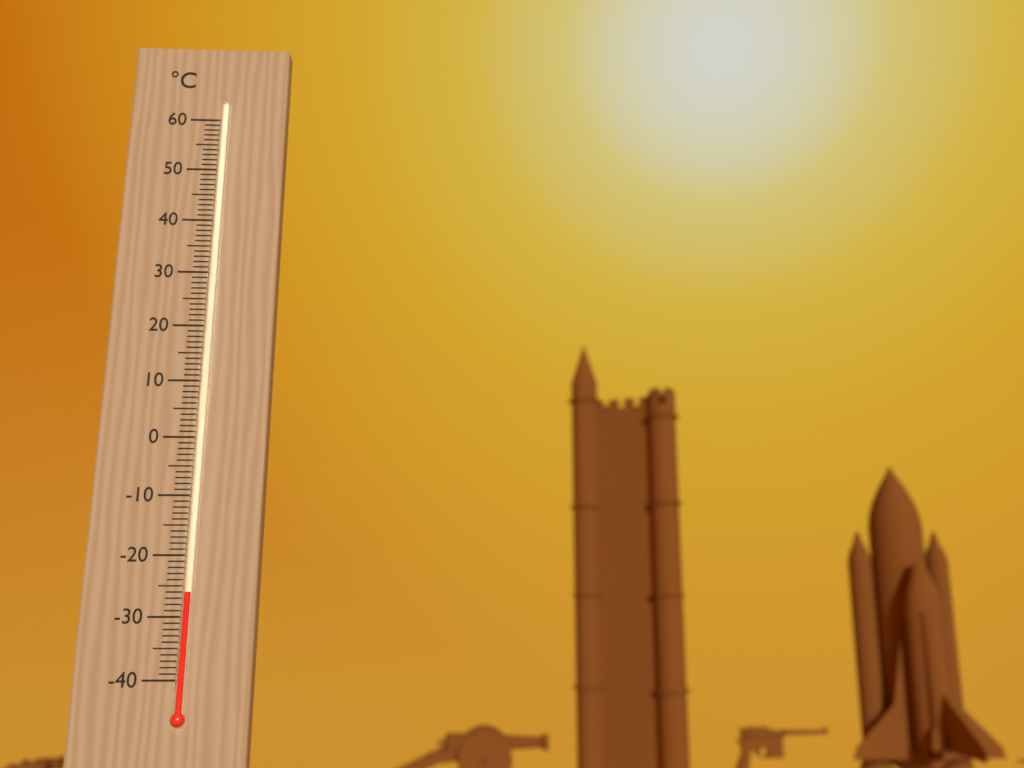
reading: -26 °C
